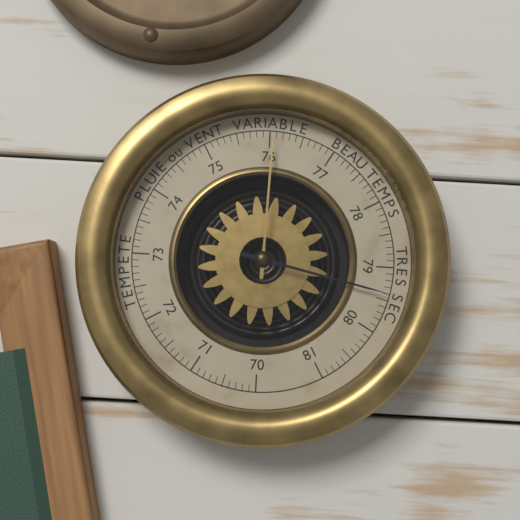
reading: 79.4 (no unit)
